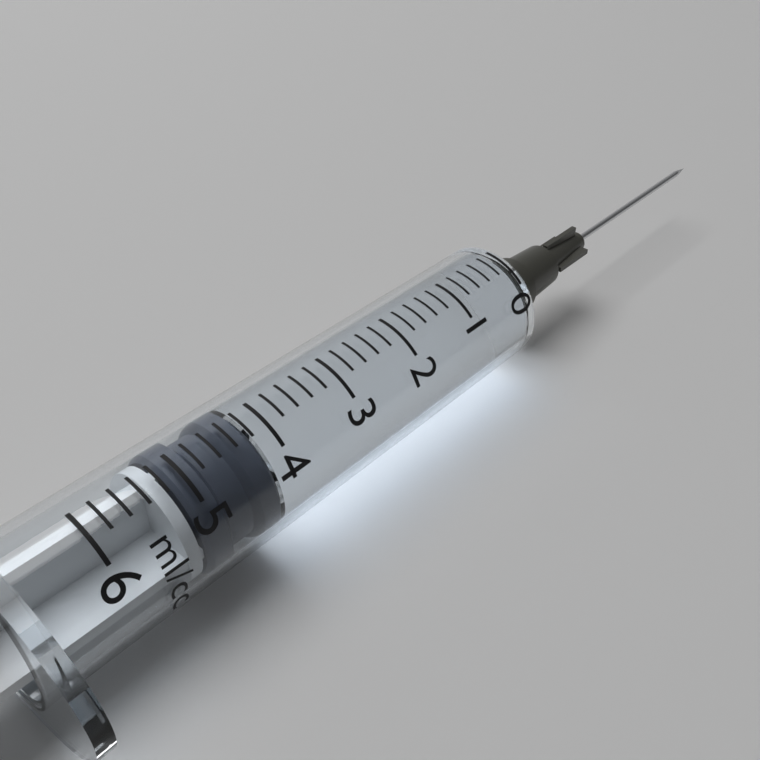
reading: 4.2 ml
